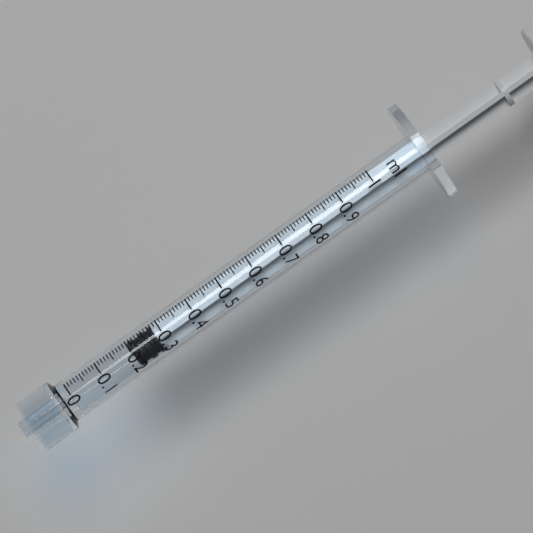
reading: 0.20 ml
